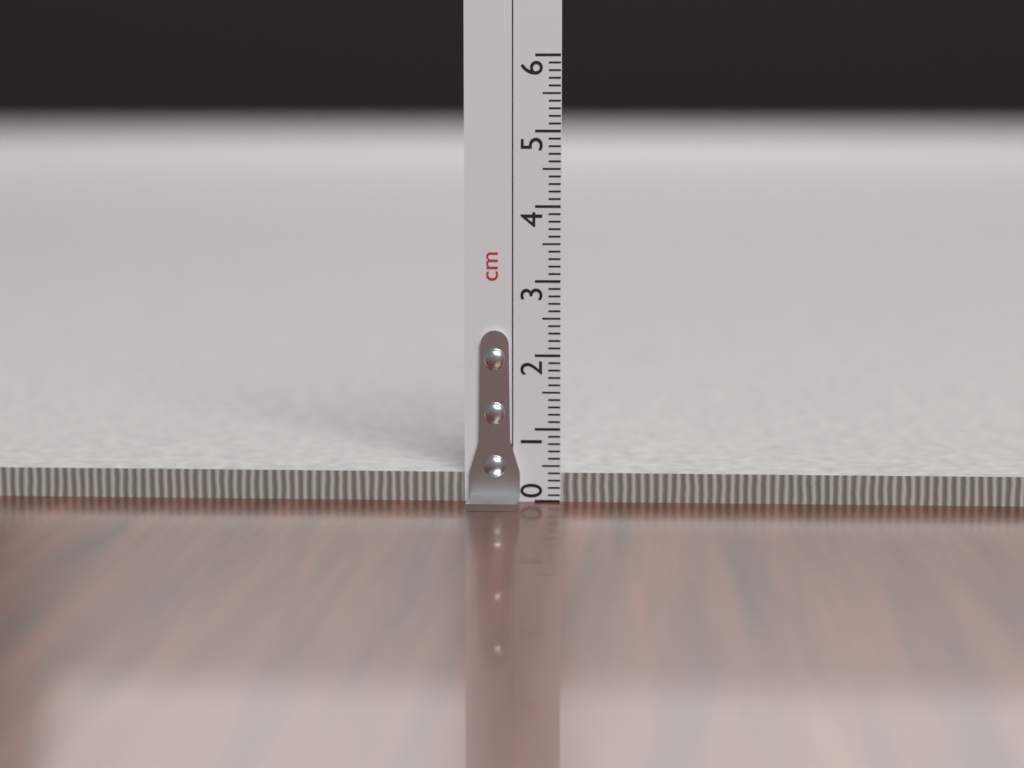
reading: 0.4 cm
